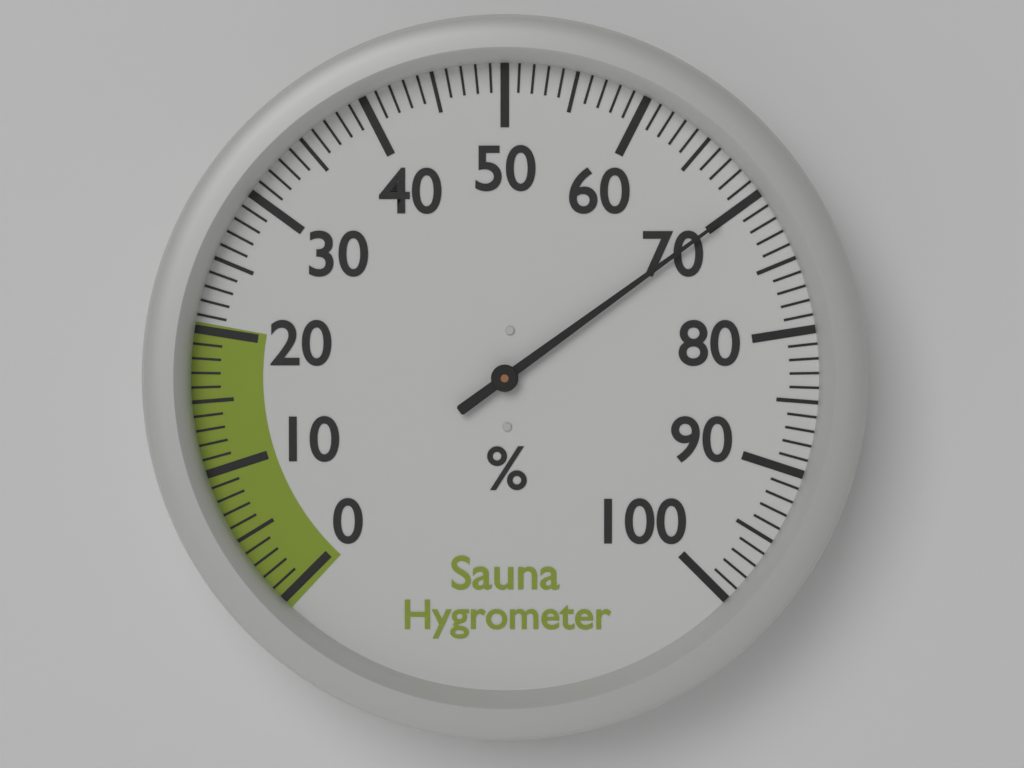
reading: 70 %
